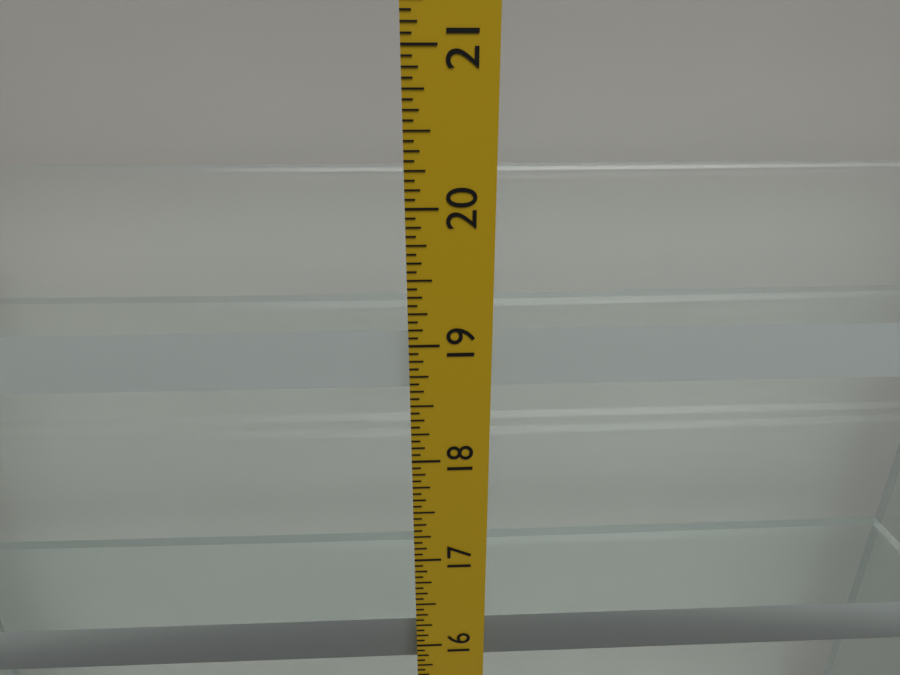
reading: 19.0625 in
